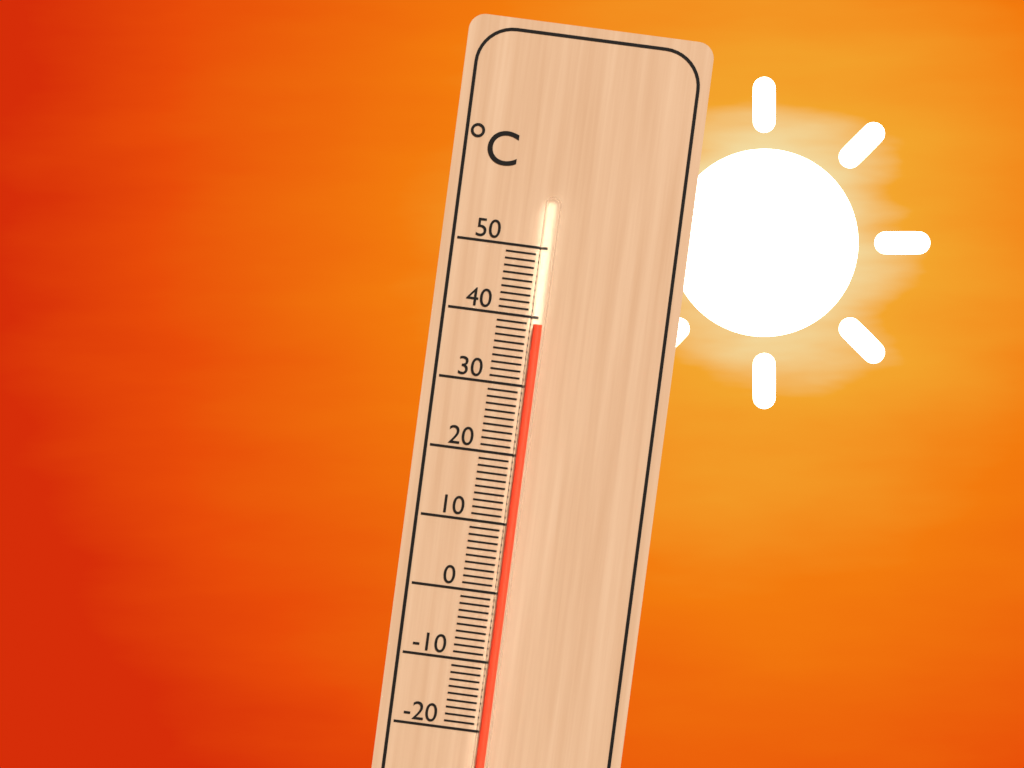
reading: 39 °C
